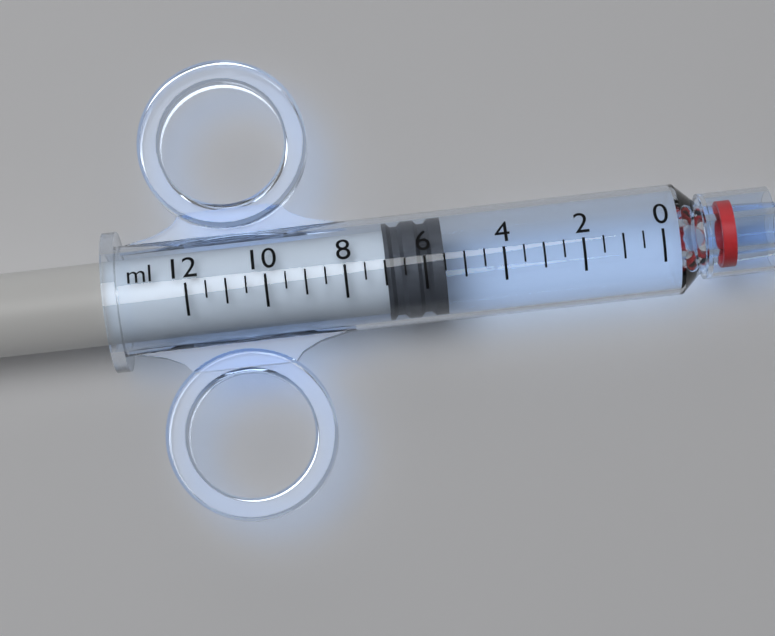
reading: 5.5 ml
